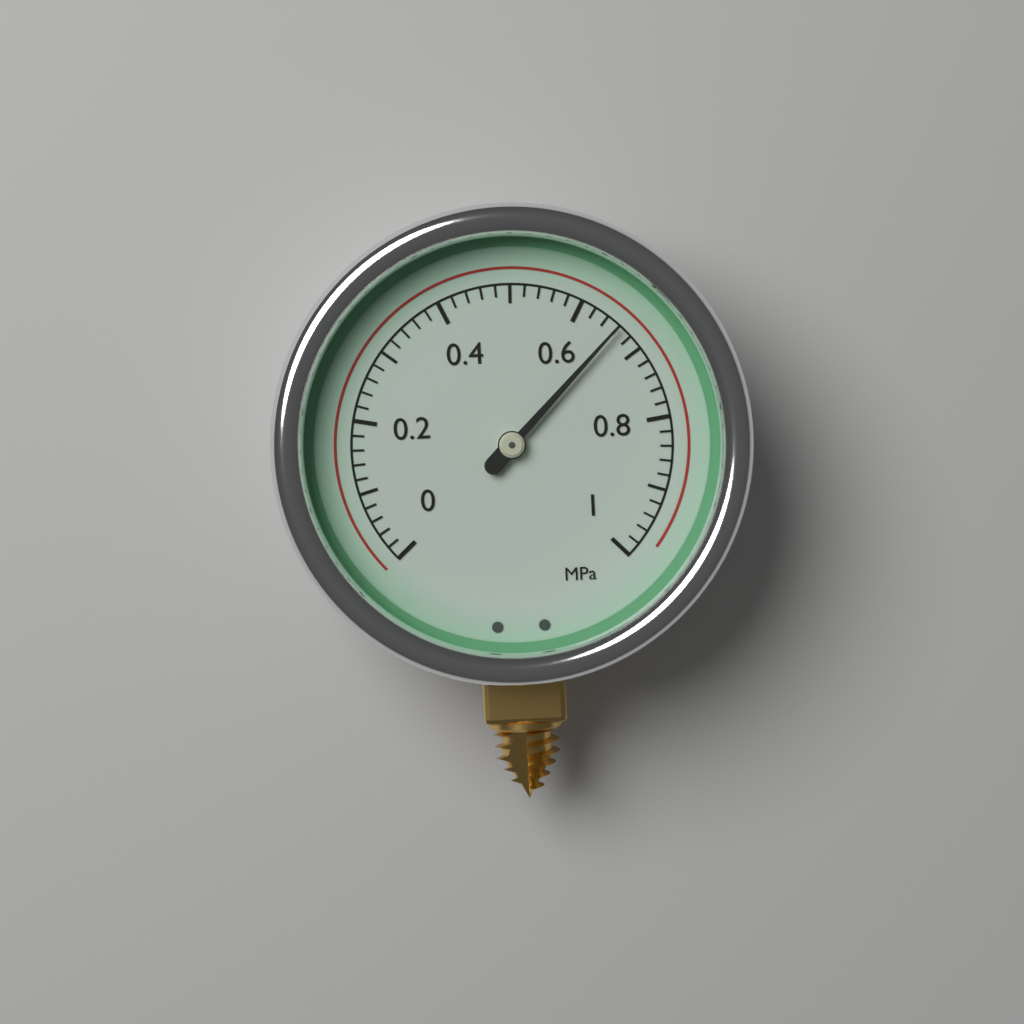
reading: 0.66 MPa
